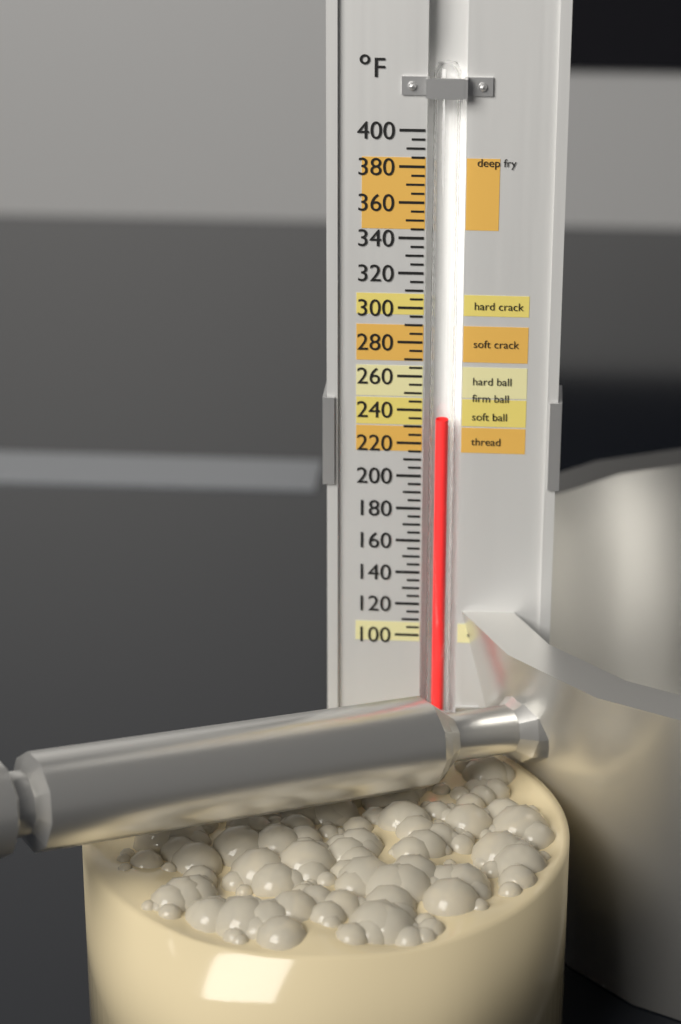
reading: 235 °F
